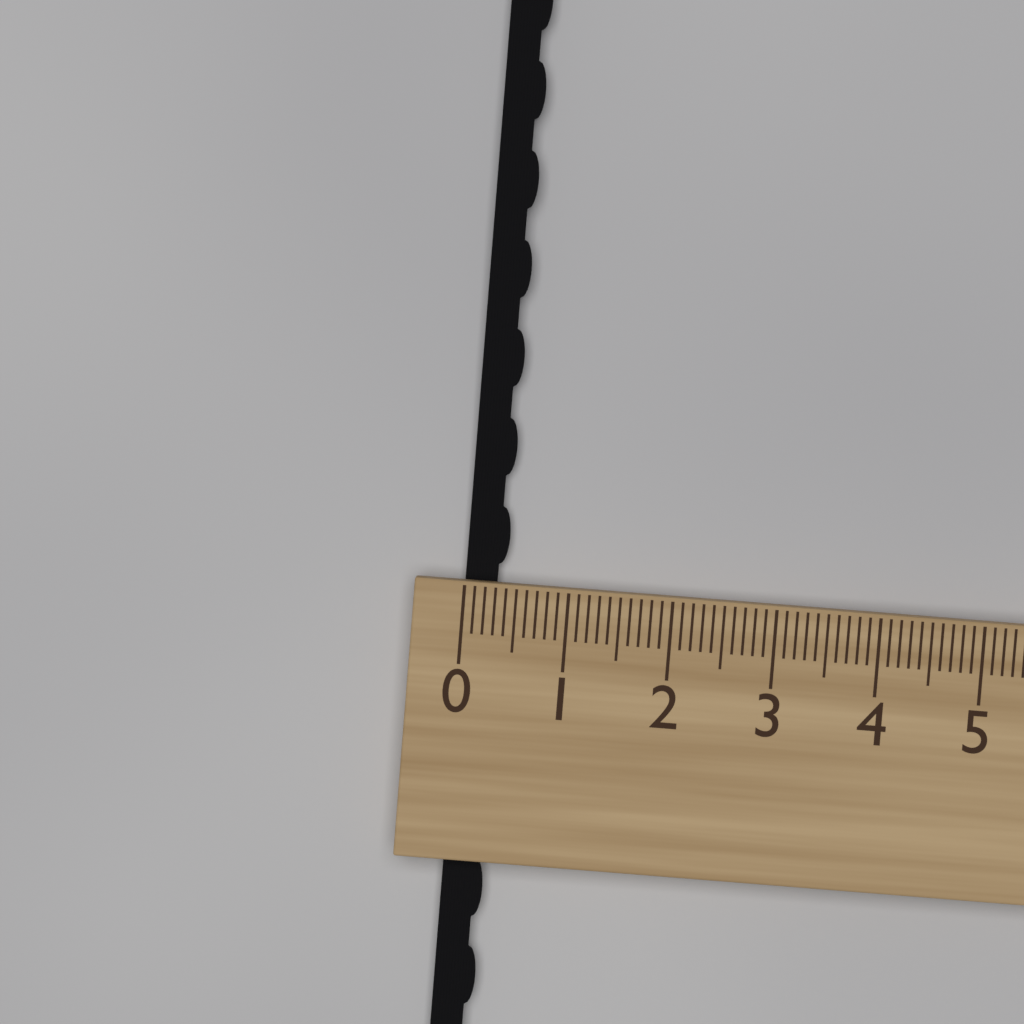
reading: 0.4 (no unit)
